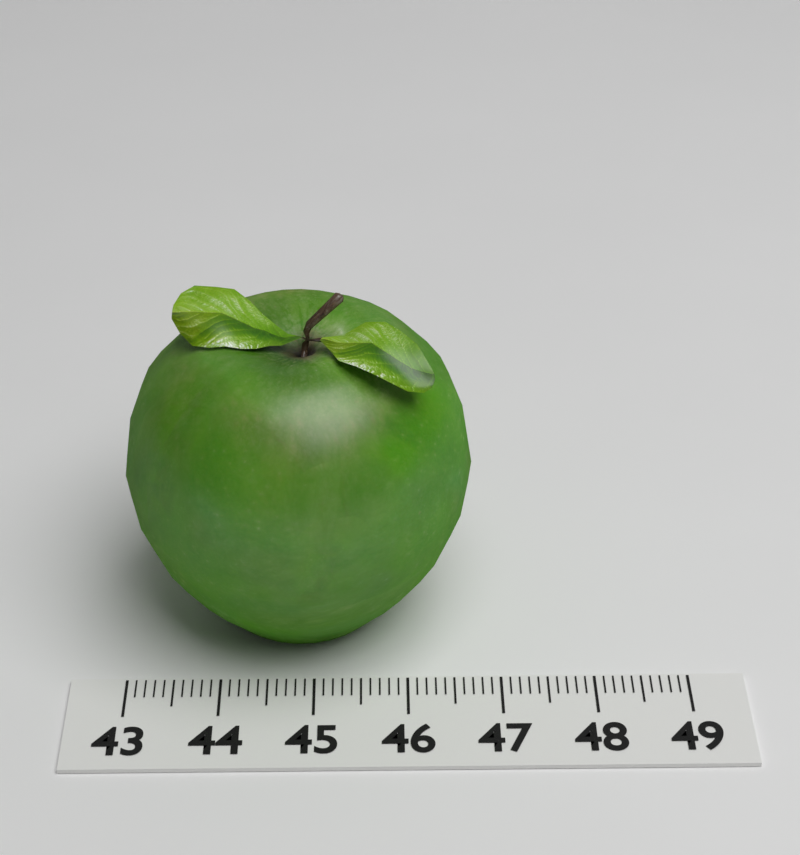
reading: 46.7 (no unit)
